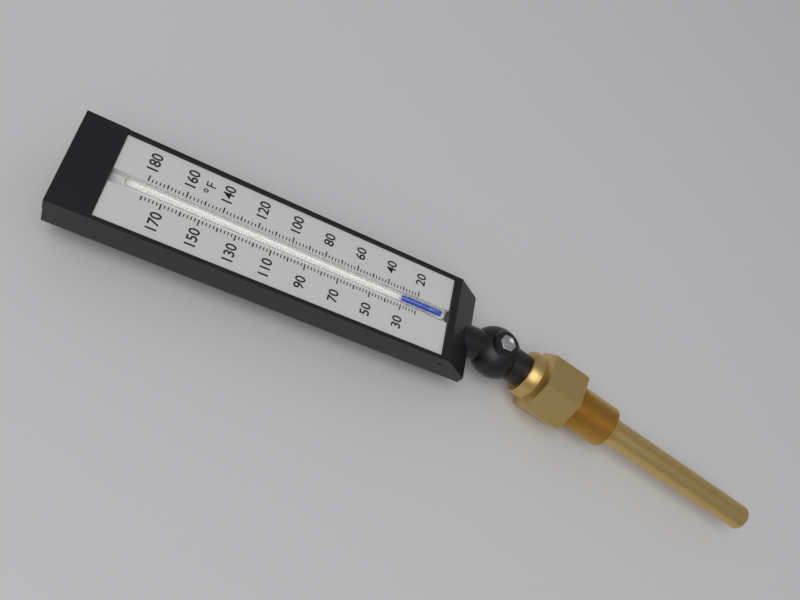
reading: 30 °F
